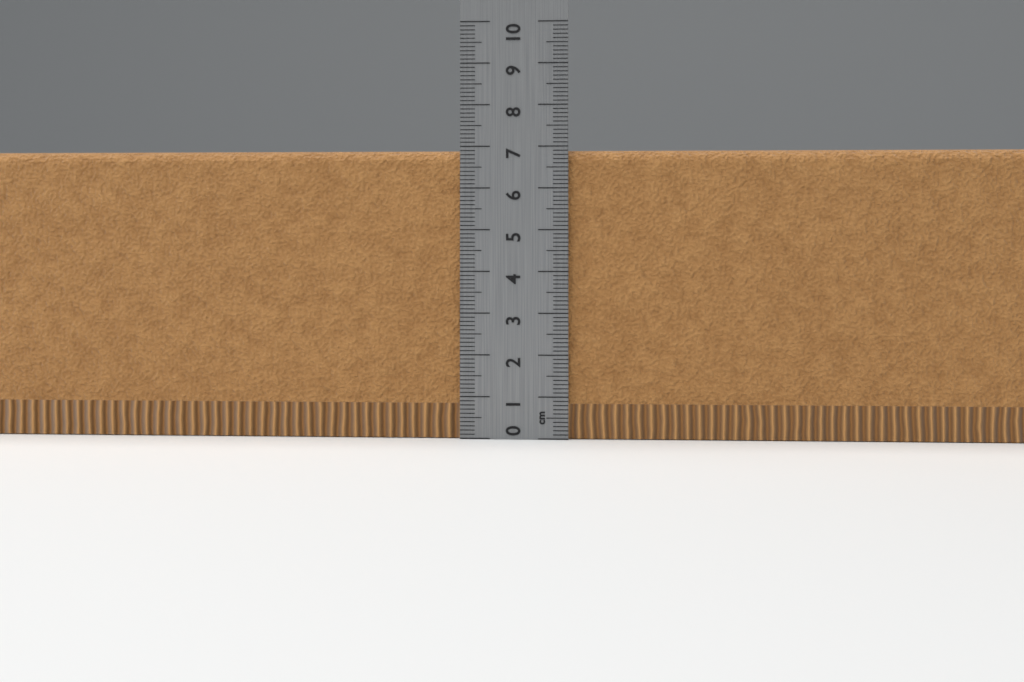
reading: 6.9 cm
